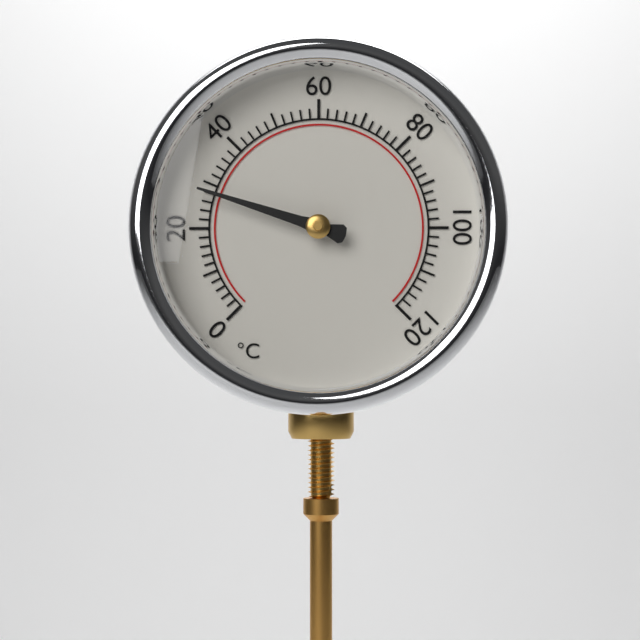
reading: 28 °C
